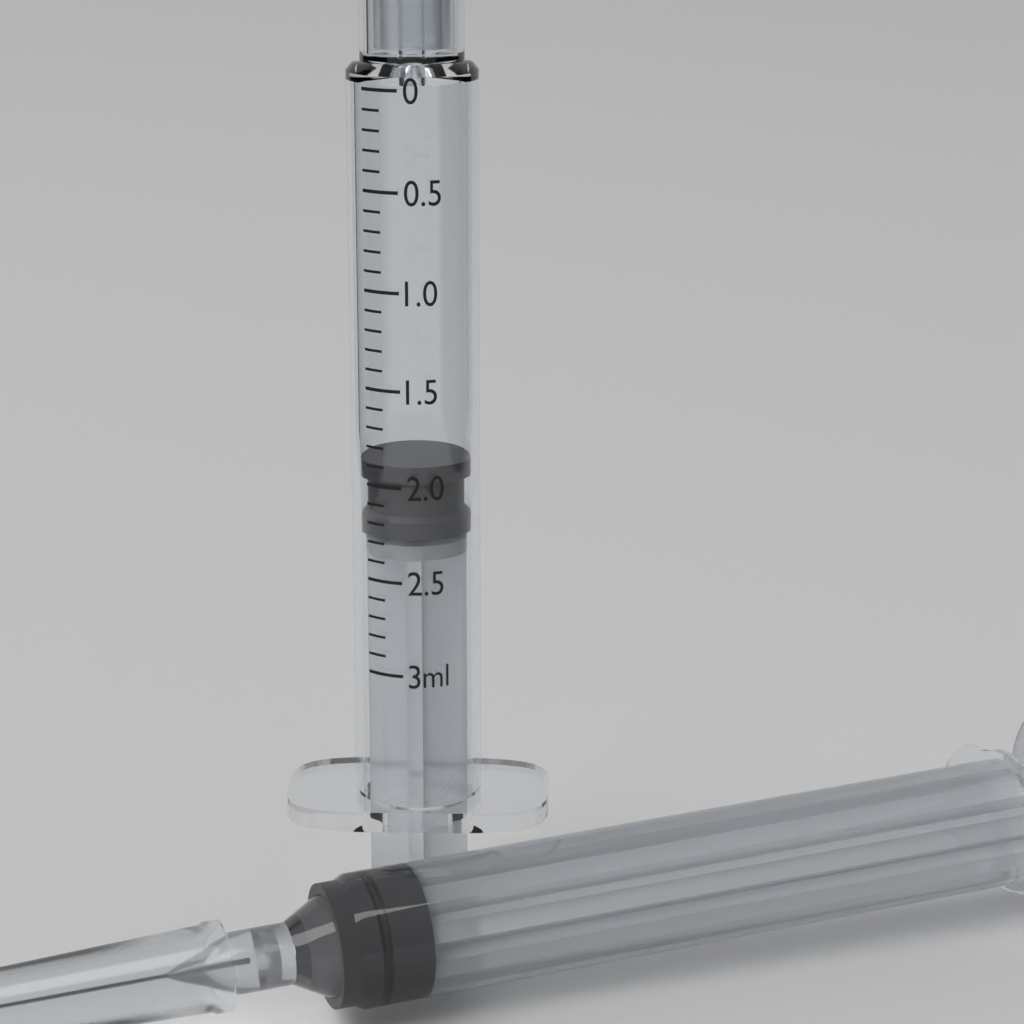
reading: 1.9 ml
